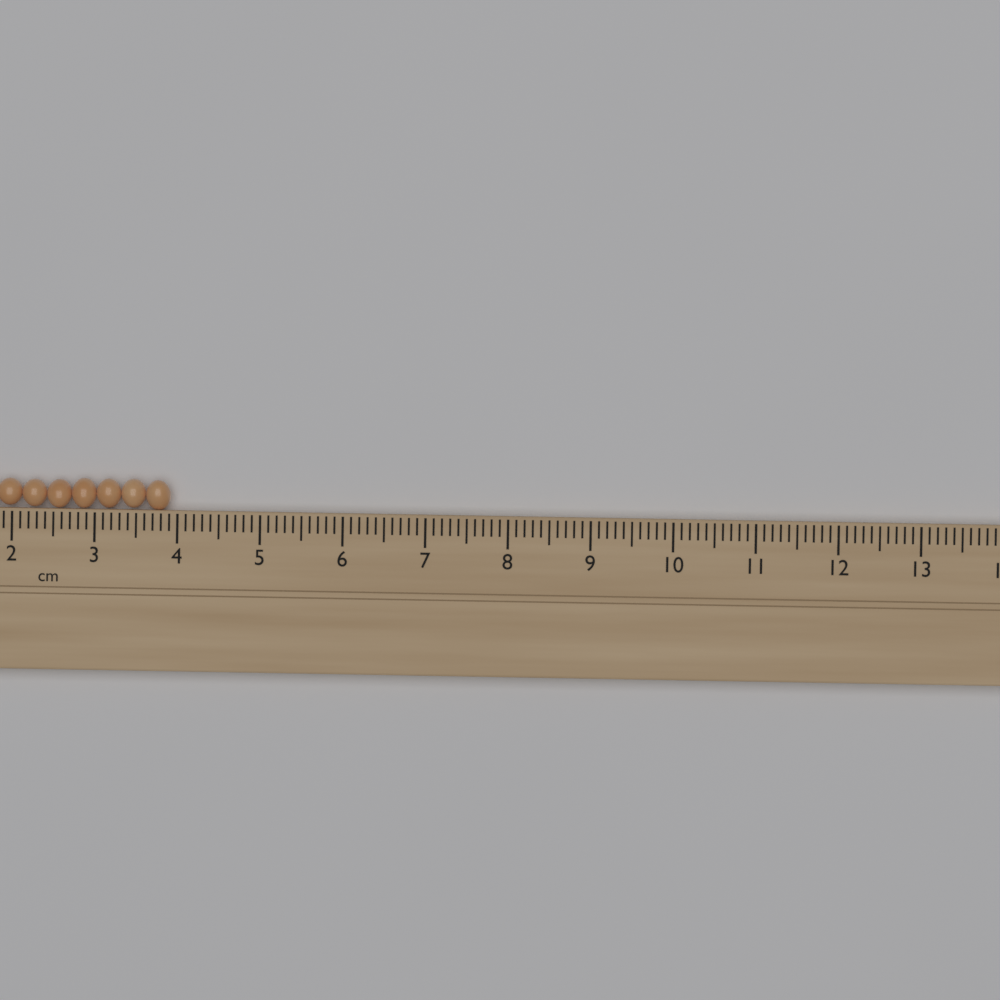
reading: 3.9 cm
